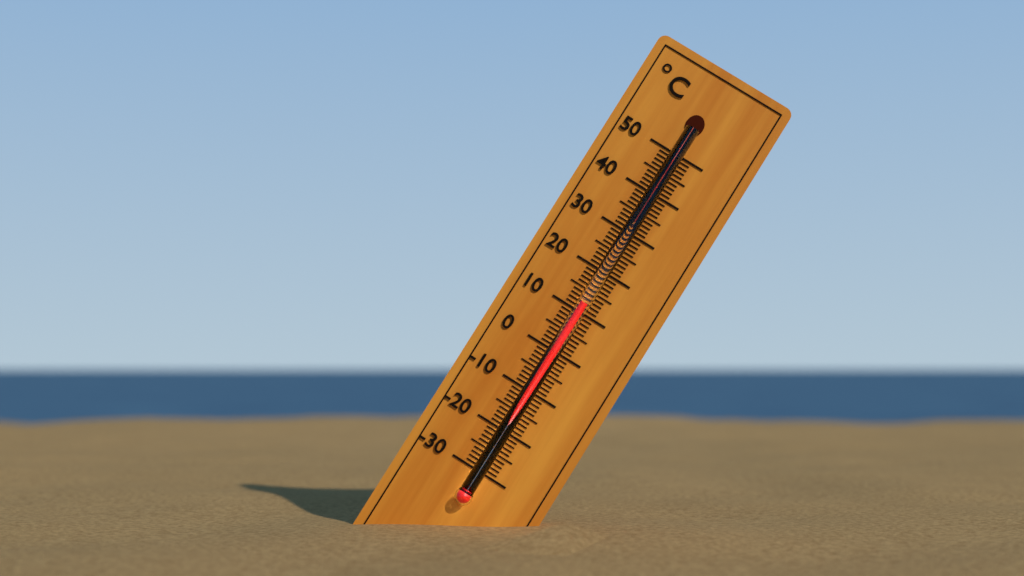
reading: 12 °C
